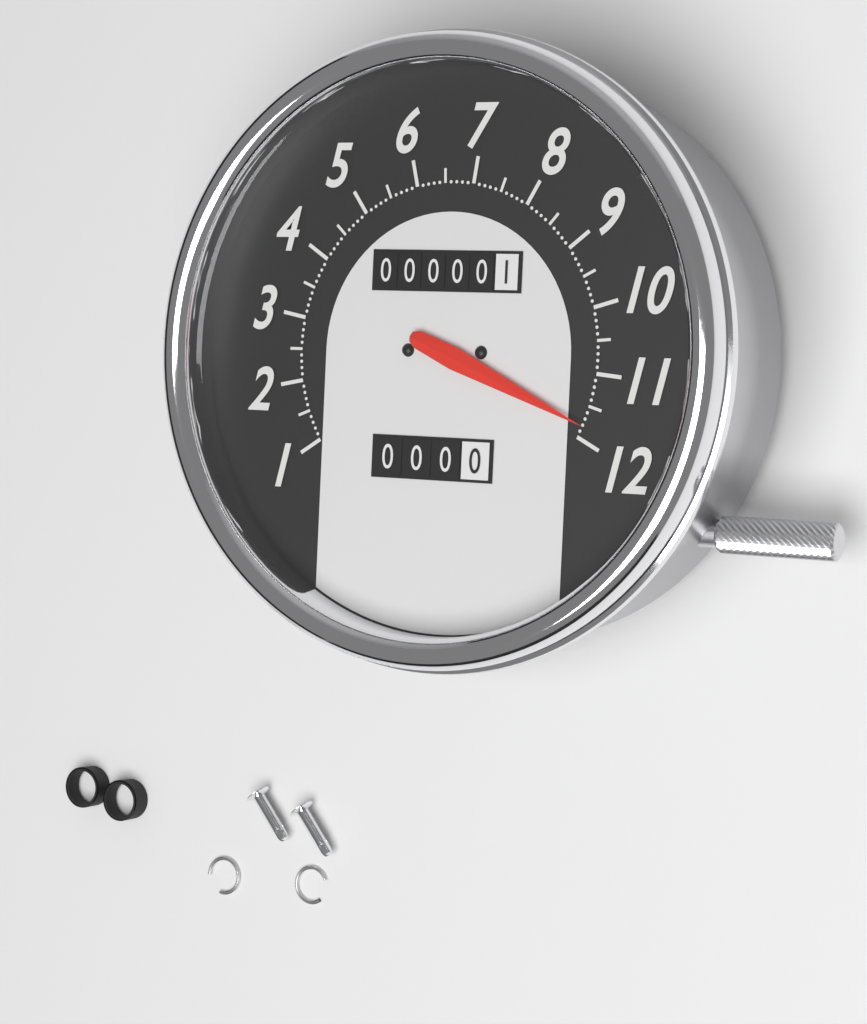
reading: 11.8 (no unit)
